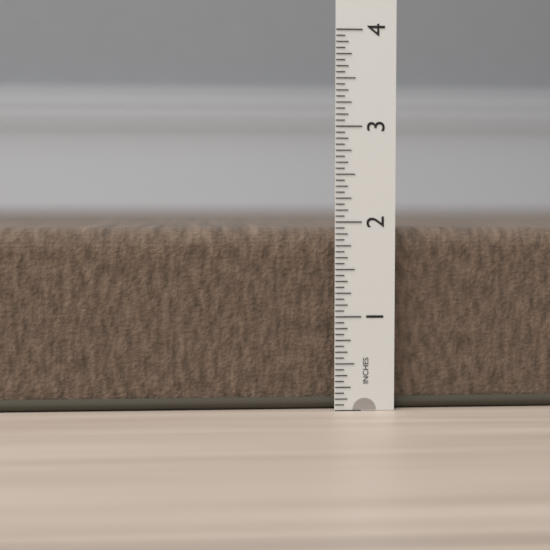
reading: 1.9375 in
